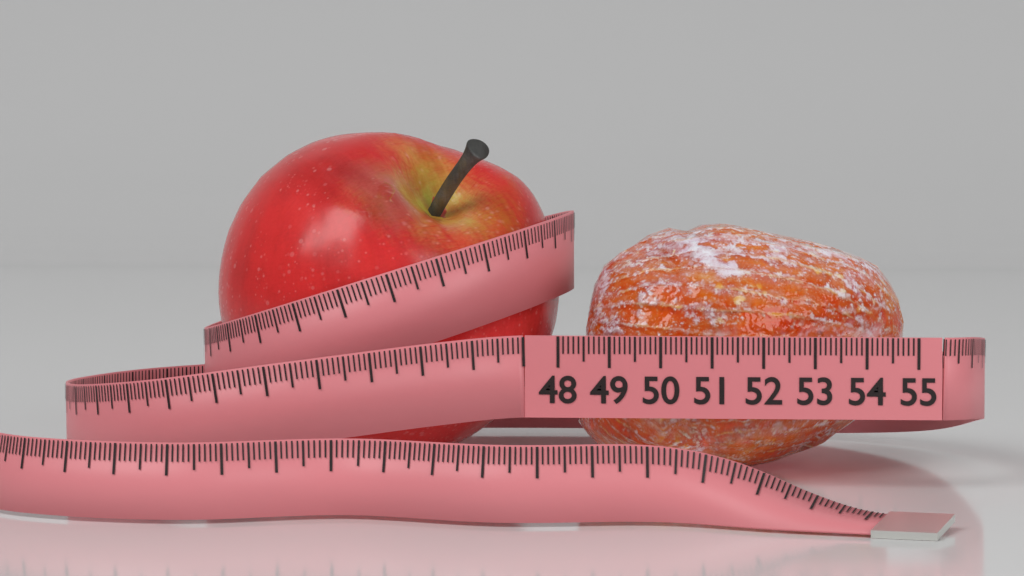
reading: 54.7 (no unit)
